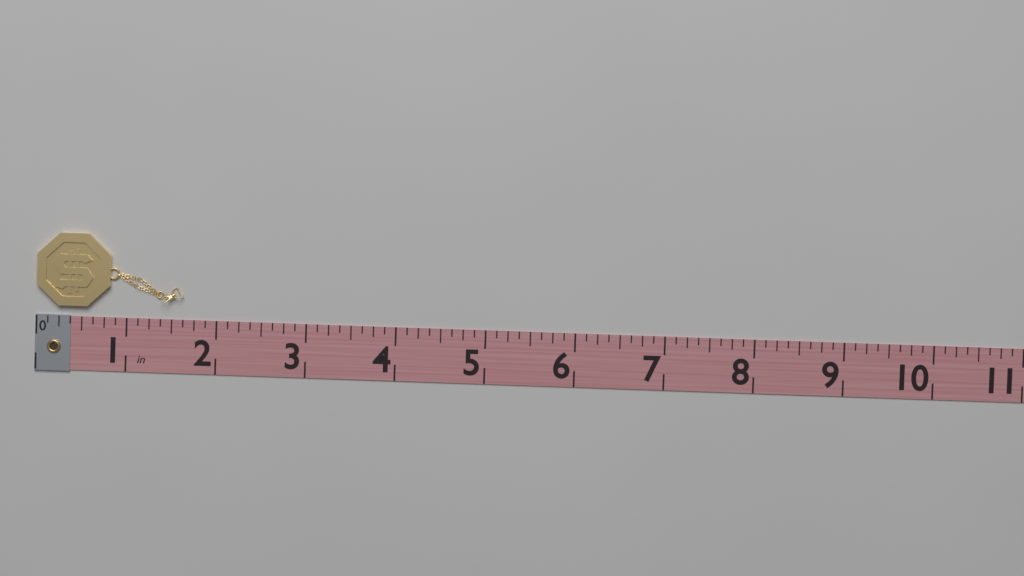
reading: 1.625 in
